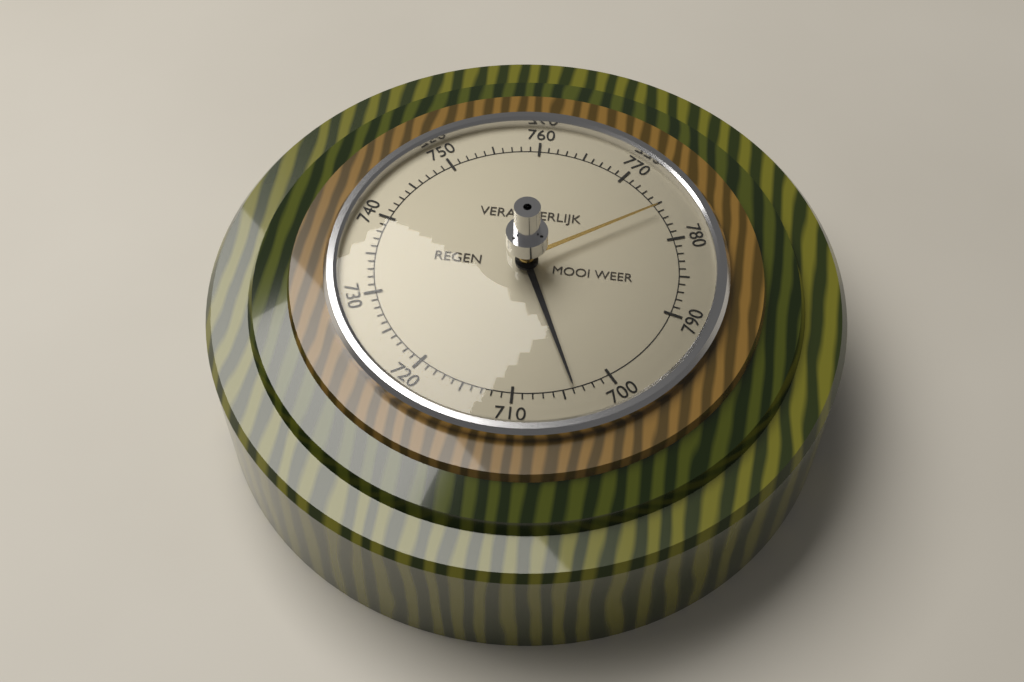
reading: 704 (no unit)
